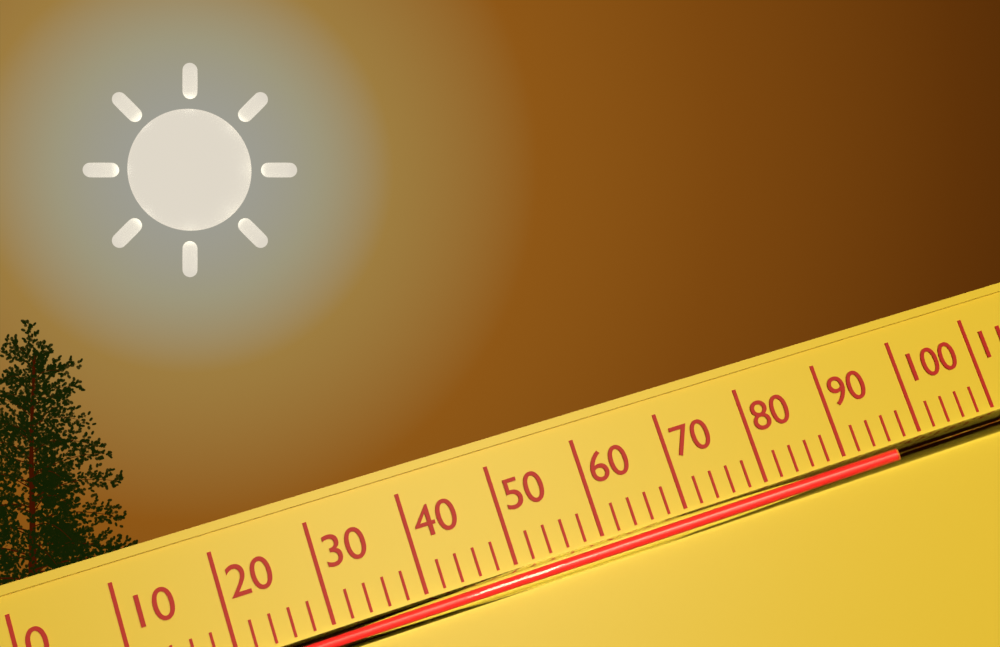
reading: 95 (no unit)
